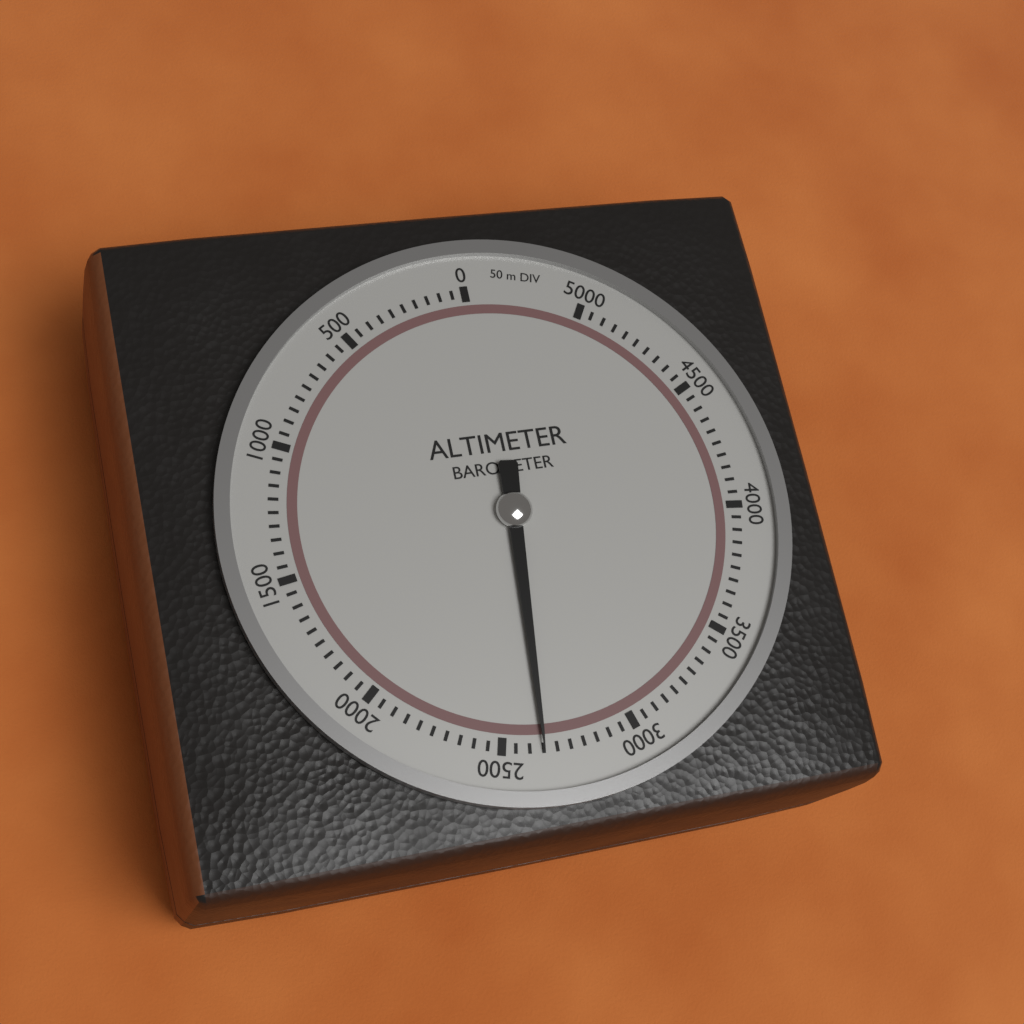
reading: 2650 m
